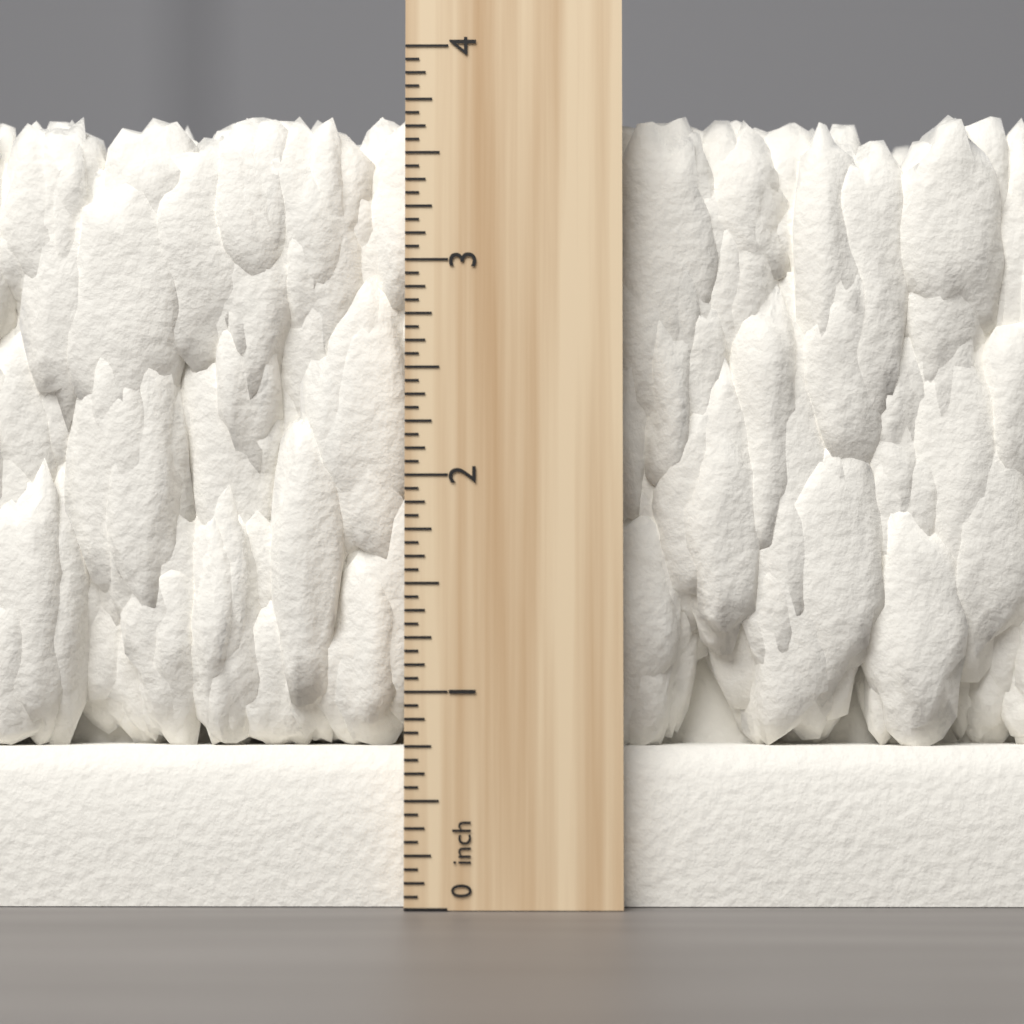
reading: 3.7500 inch
